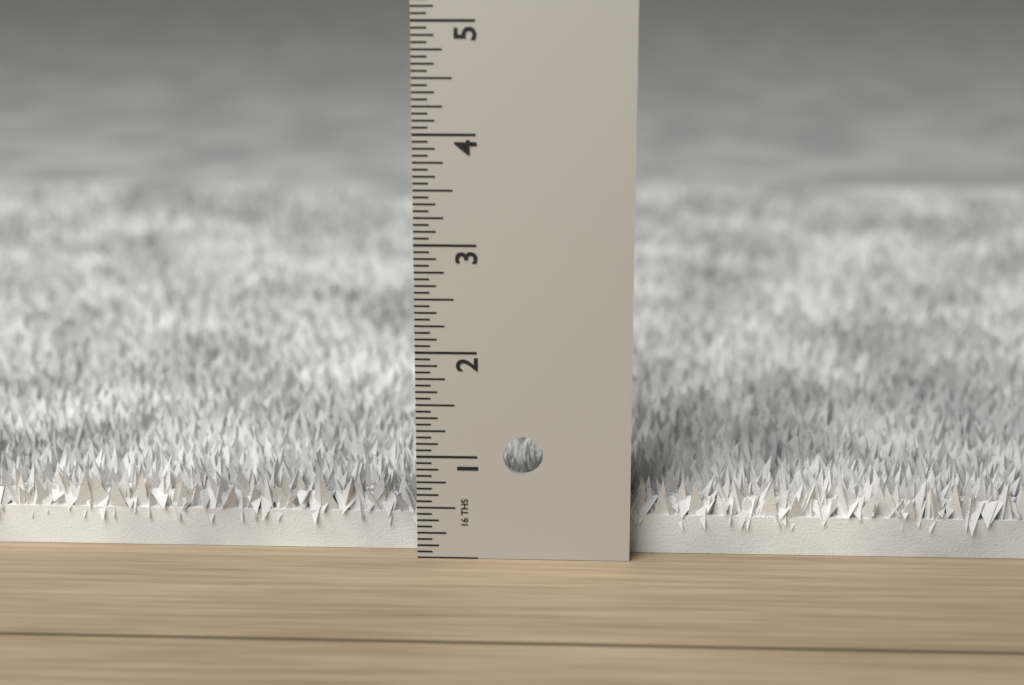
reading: 0.7500 in
